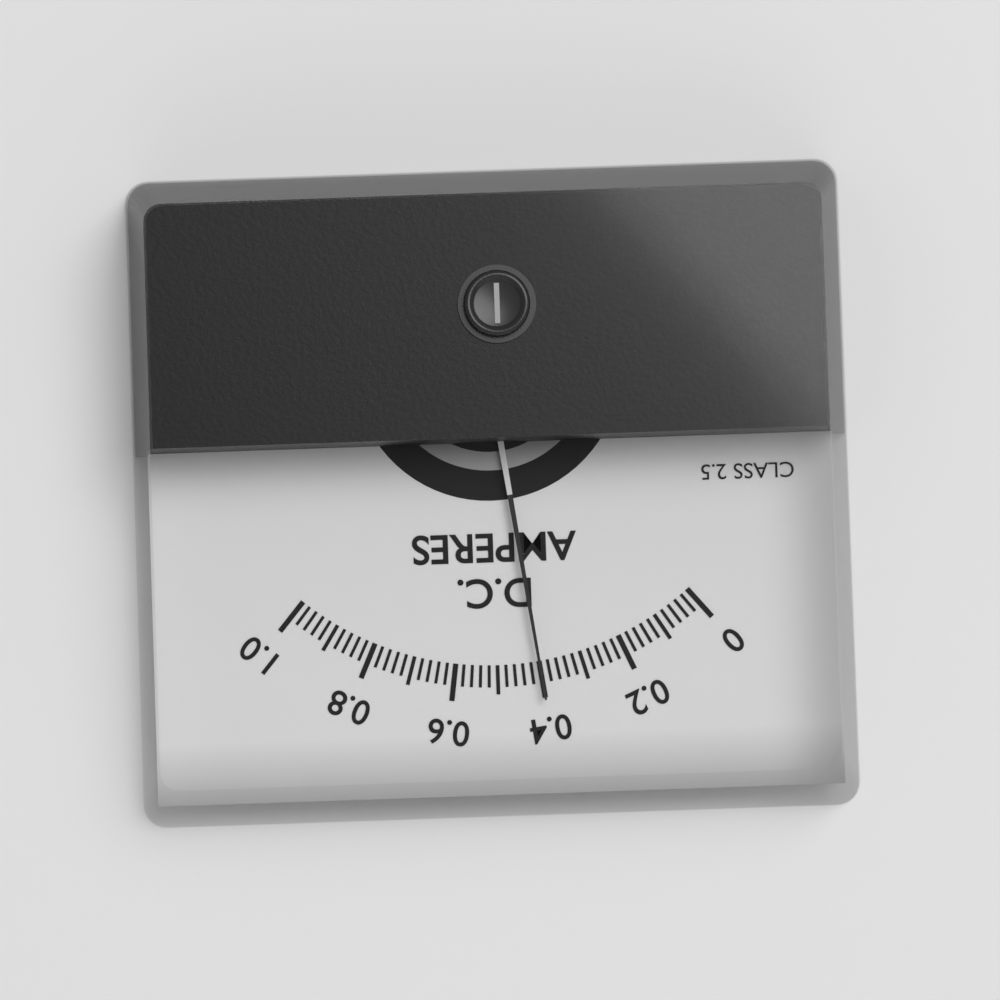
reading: 0.40 A
